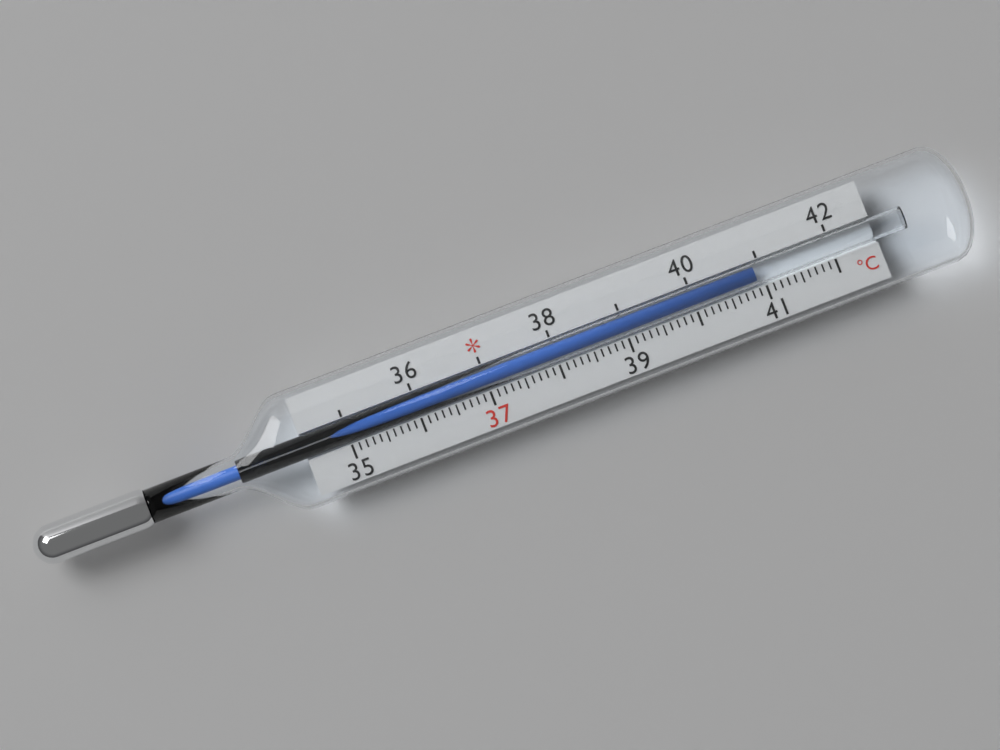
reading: 40.9 °C
